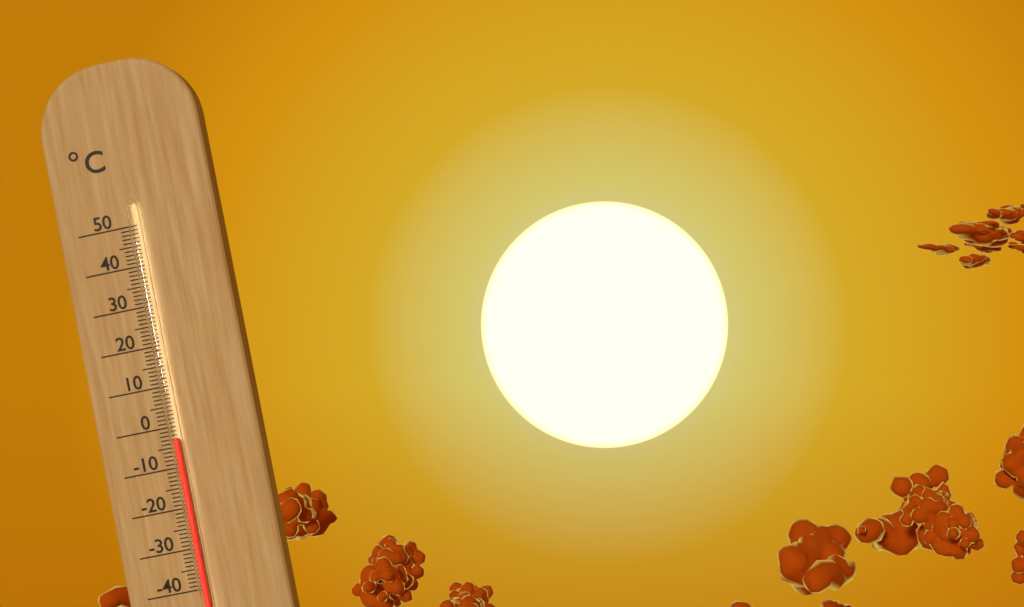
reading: -3 °C
